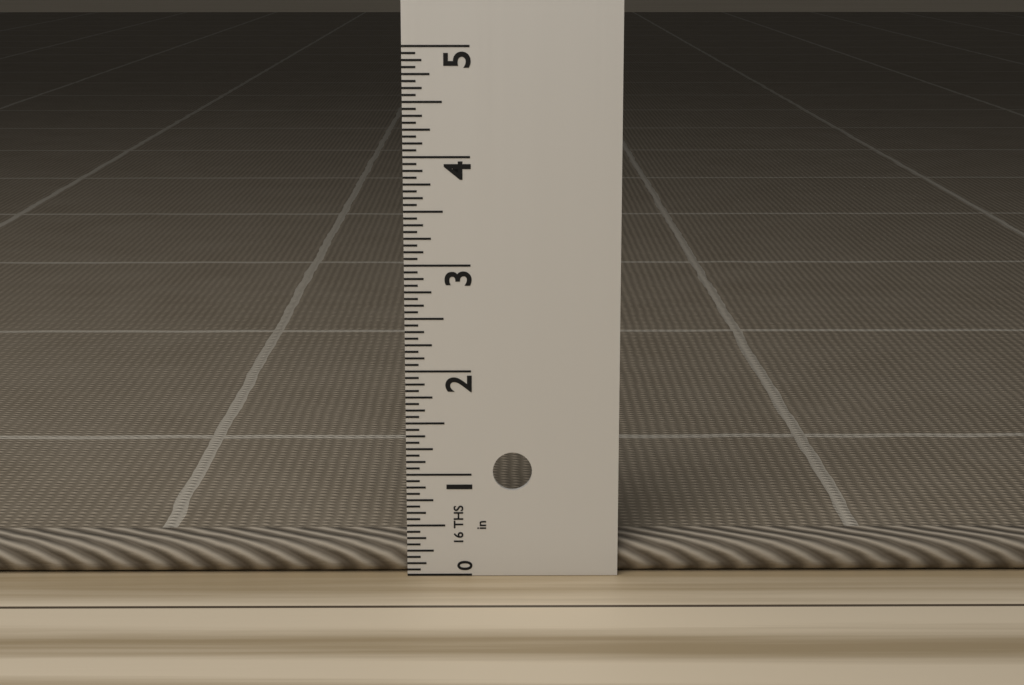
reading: 0.3125 in
